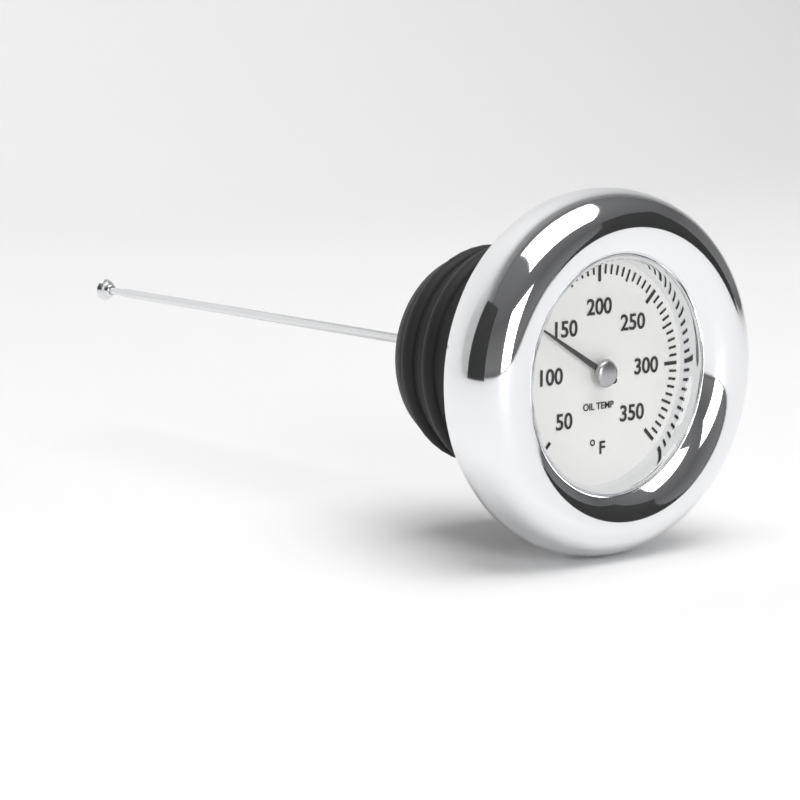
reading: 135 °F
